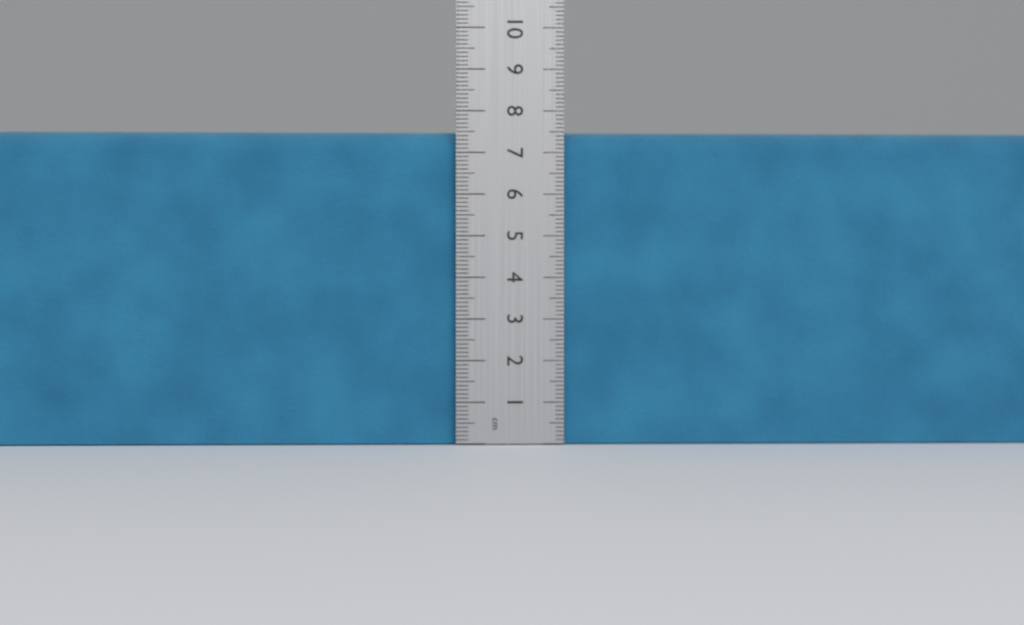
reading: 7.5 cm
